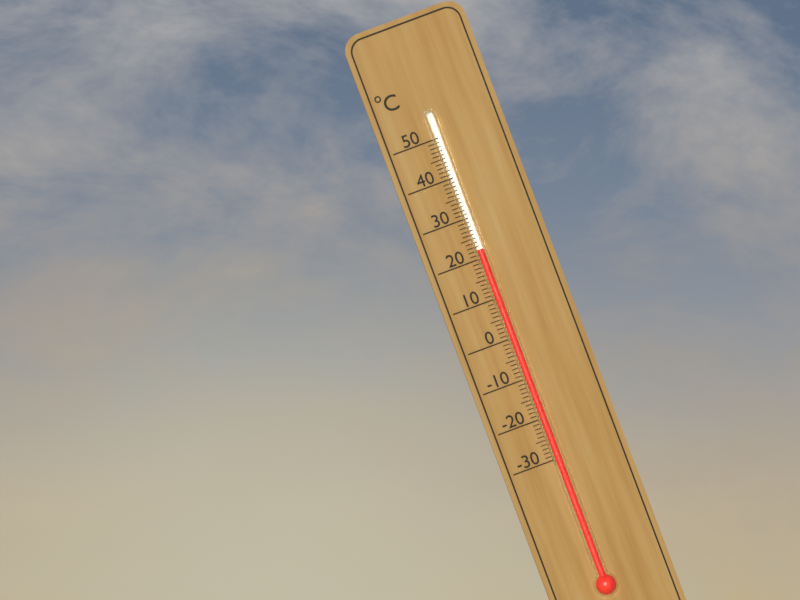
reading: 22 °C
